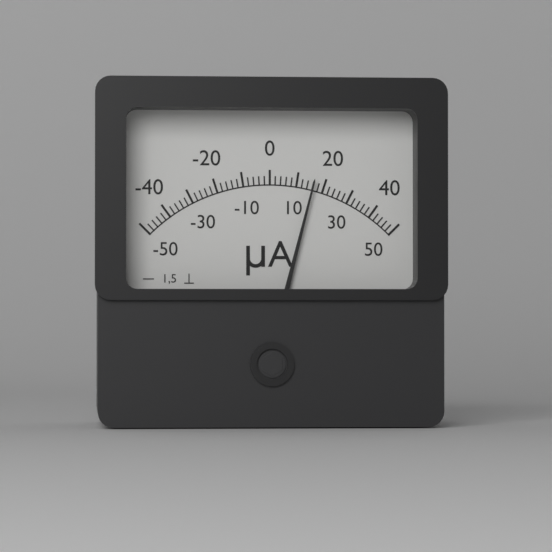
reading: 16 µA
